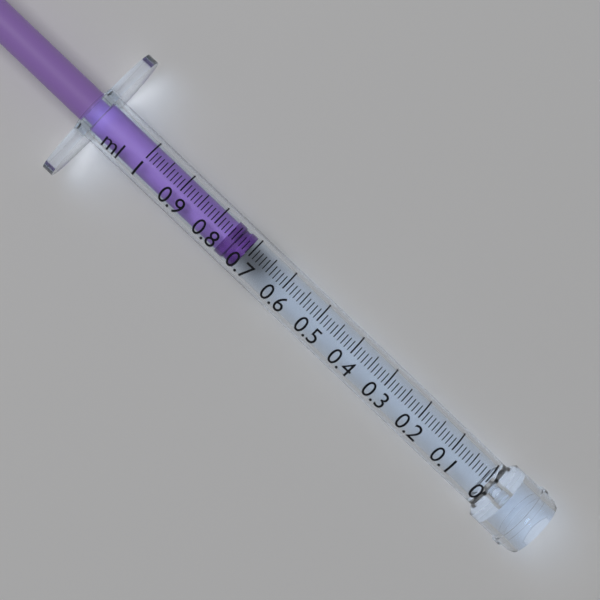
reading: 0.71 ml
